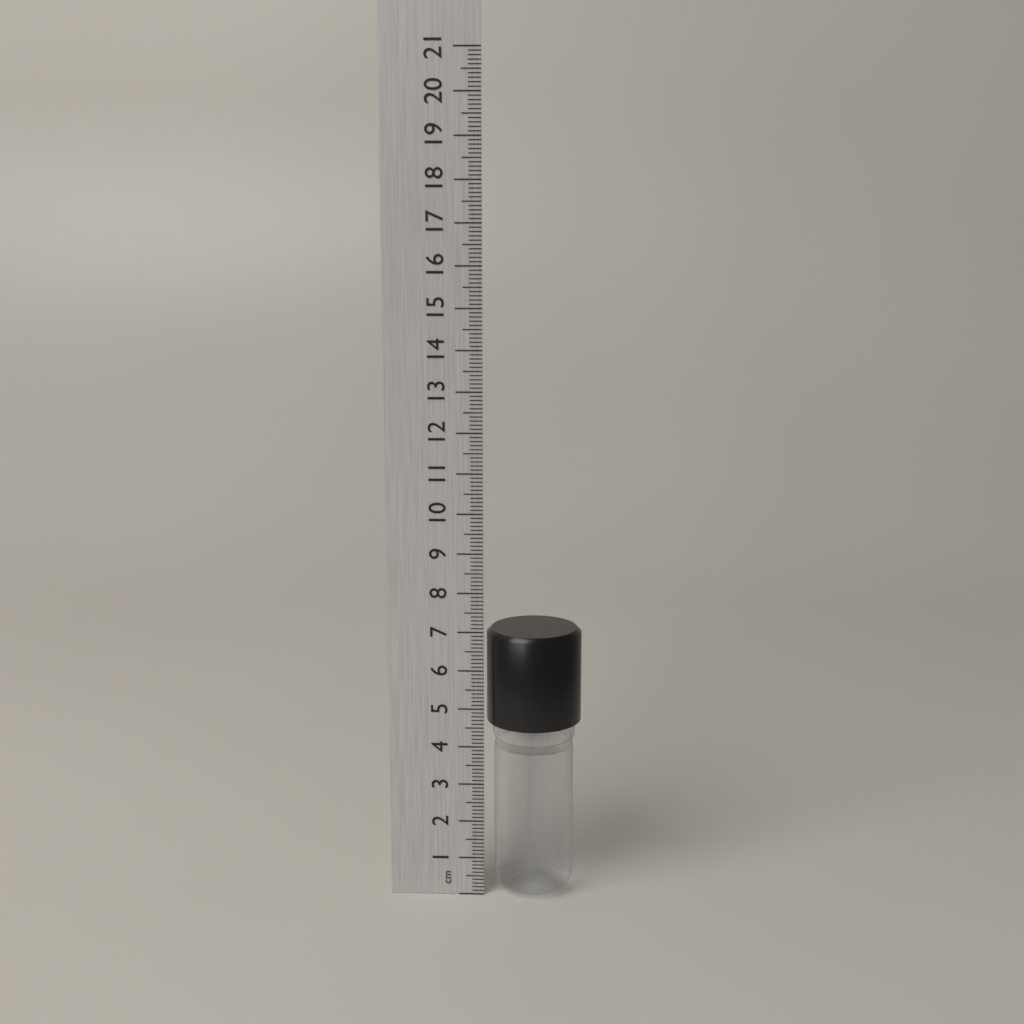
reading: 7.0 cm
